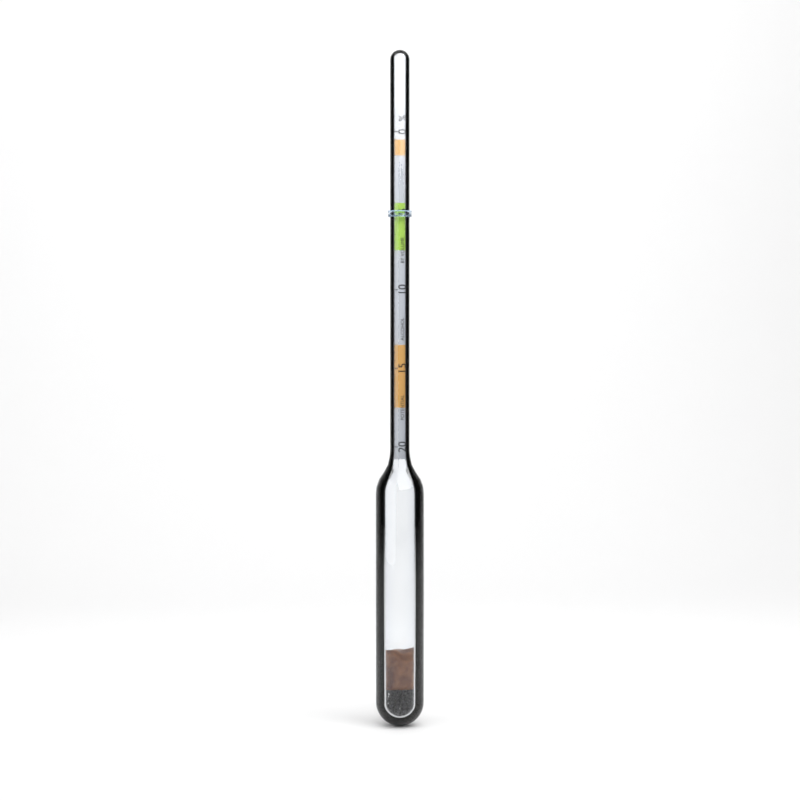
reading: 5.0 %
